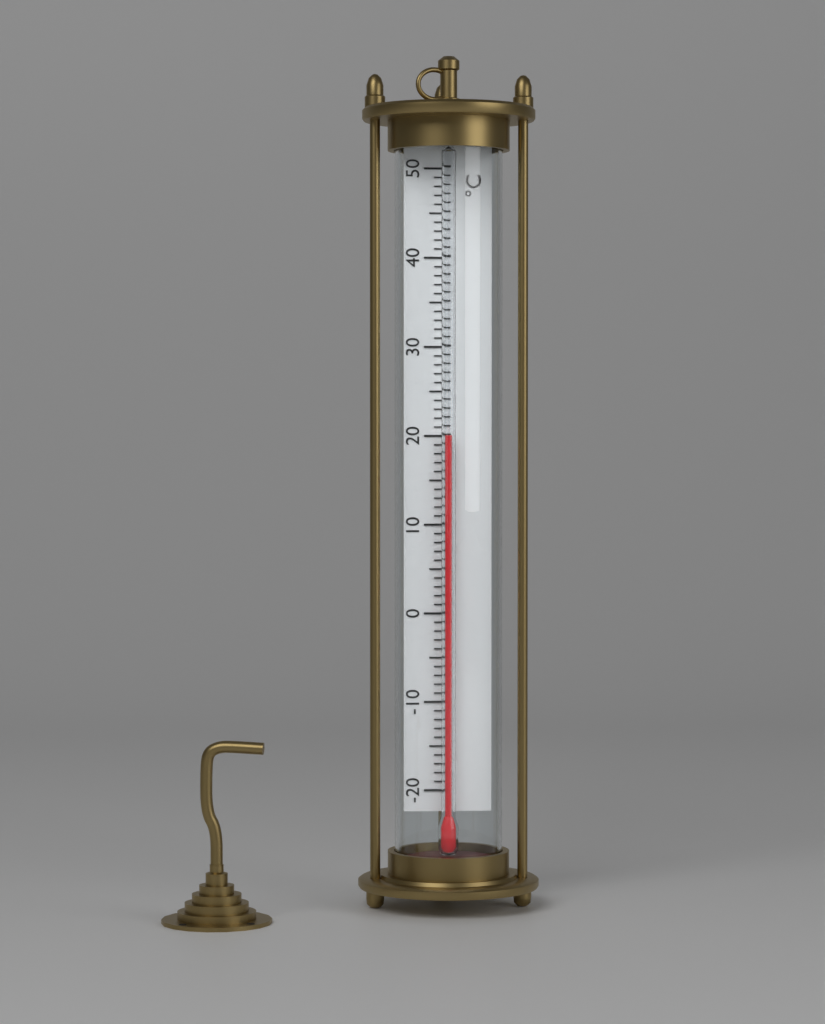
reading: 20 °C
